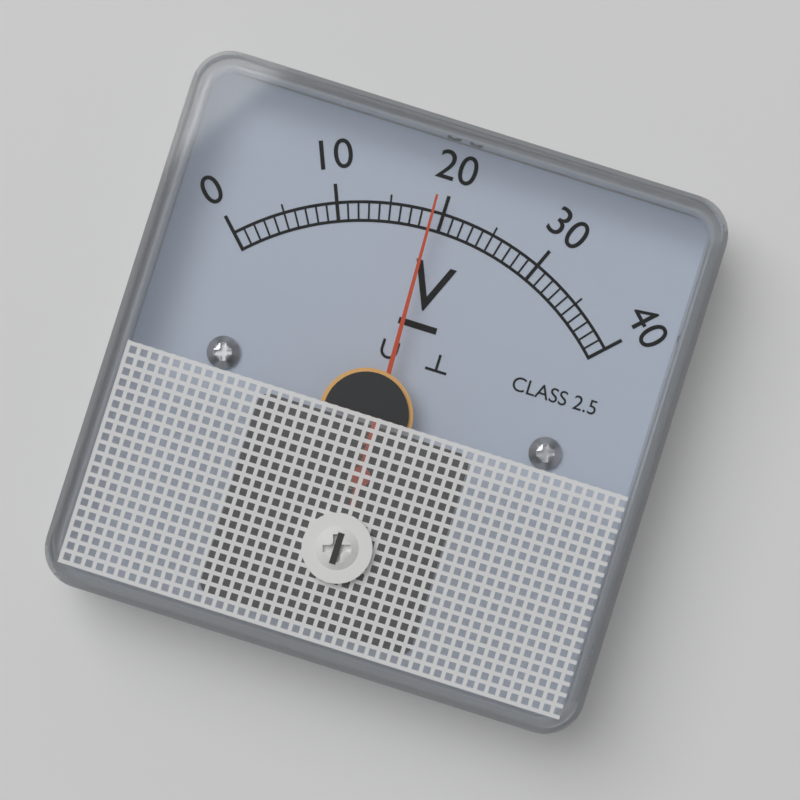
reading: 19 V
